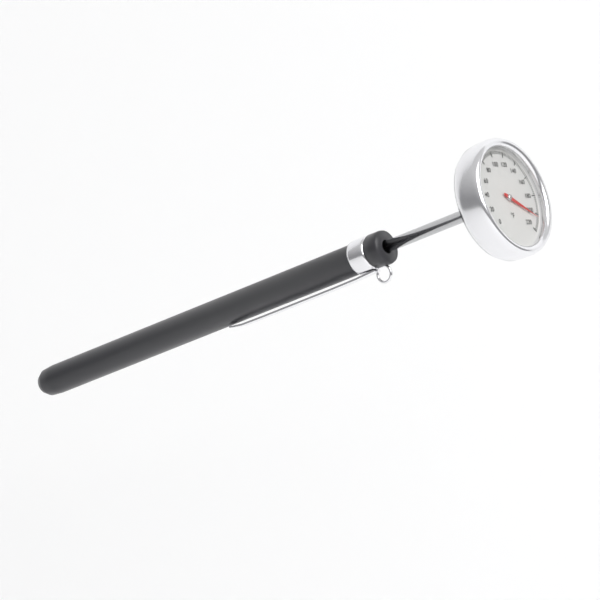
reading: 204 °F
